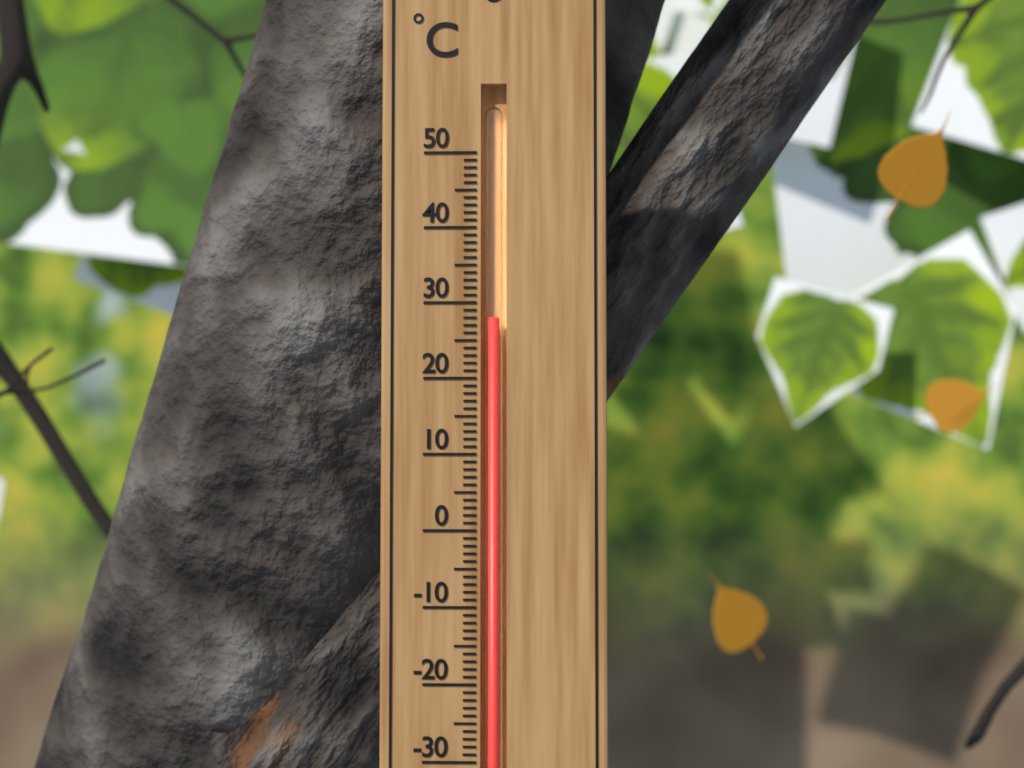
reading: 28 °C
